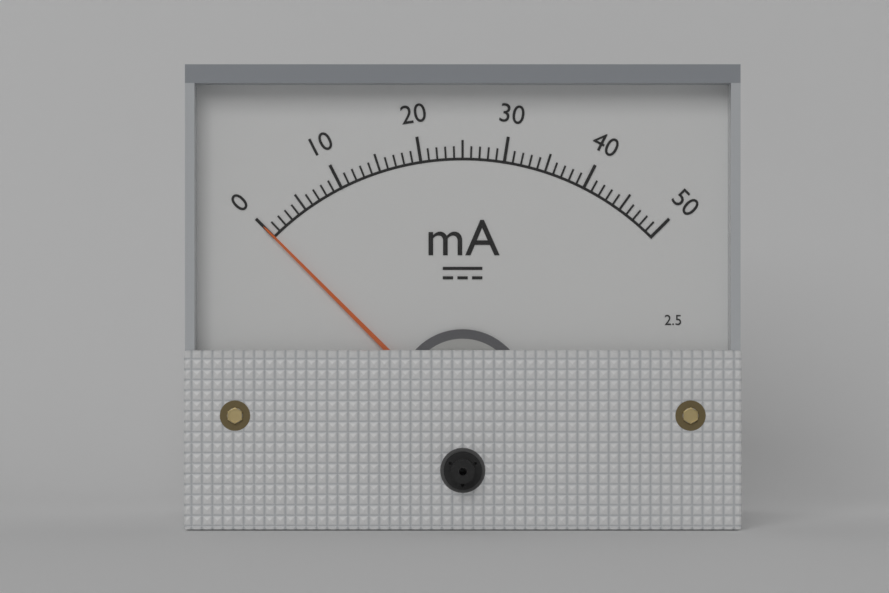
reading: 0 mA
